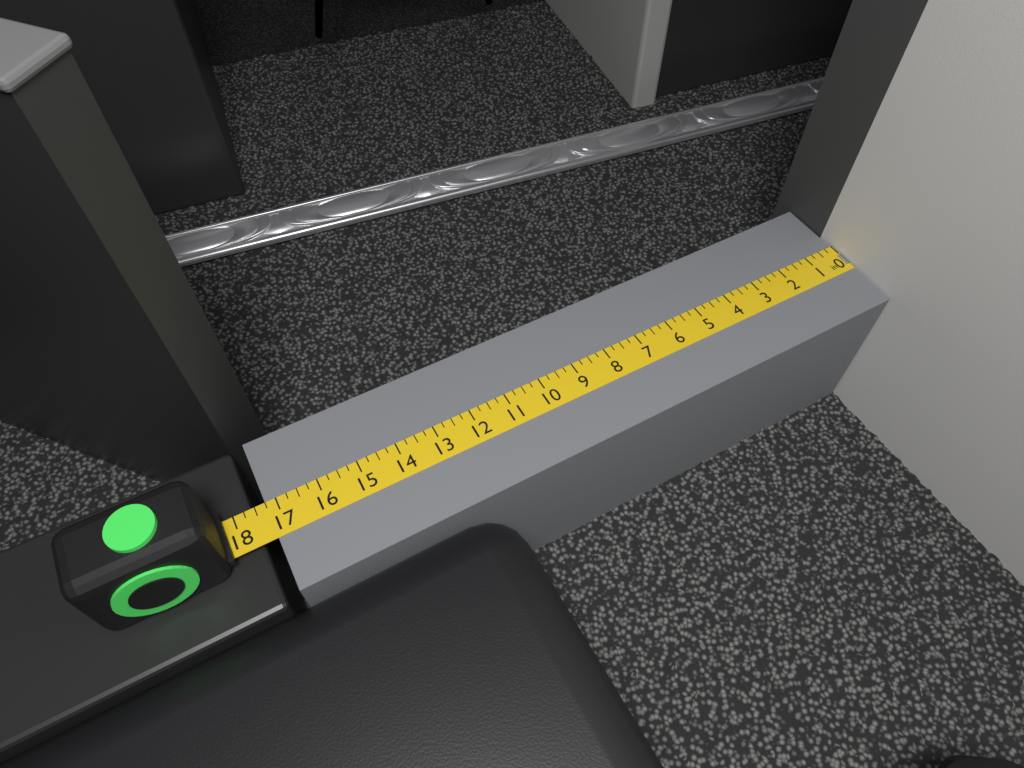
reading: 17.25 in
